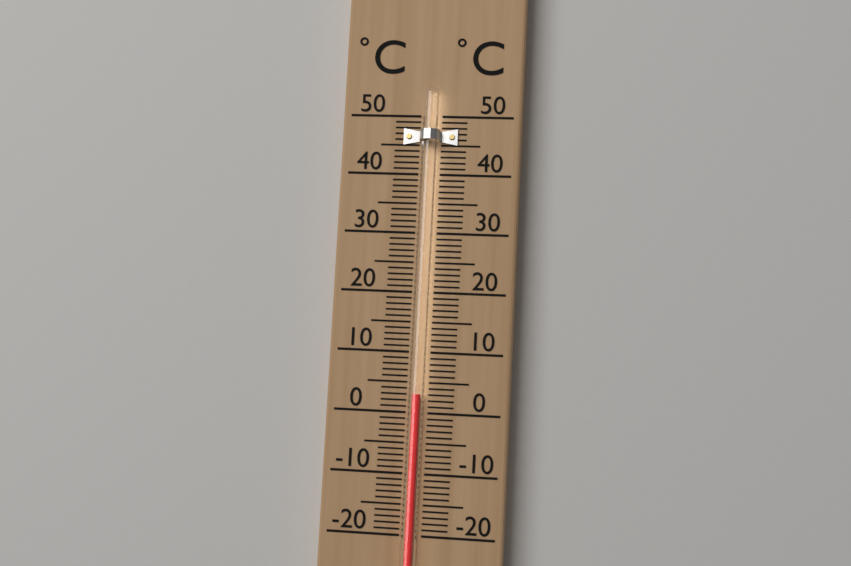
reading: 3 °C
